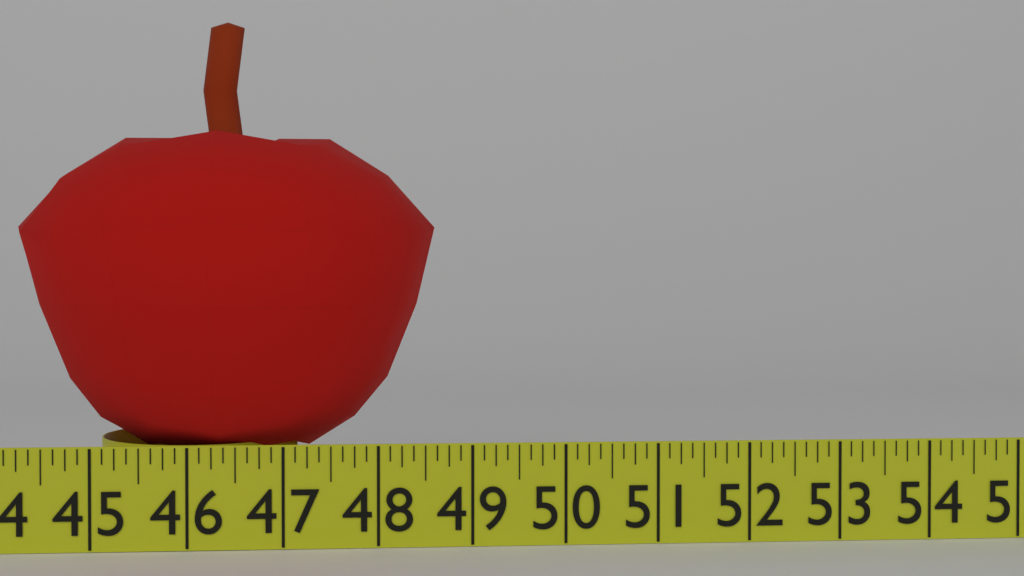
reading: 48.625 in
